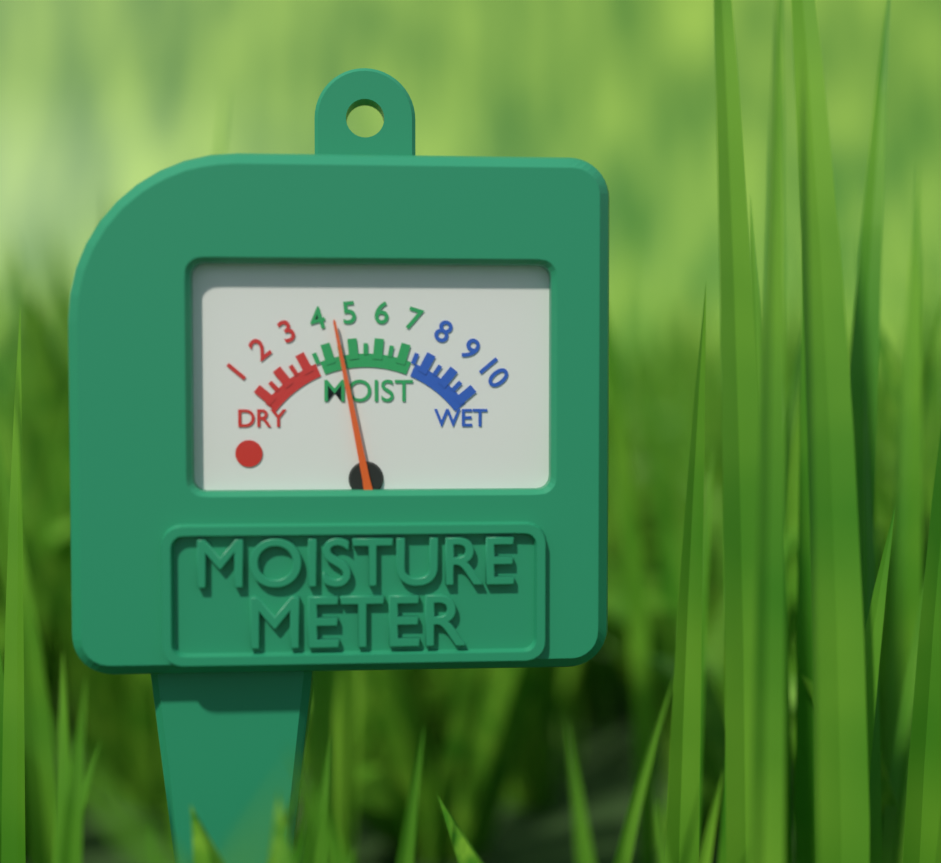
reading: 4.5 (no unit)
